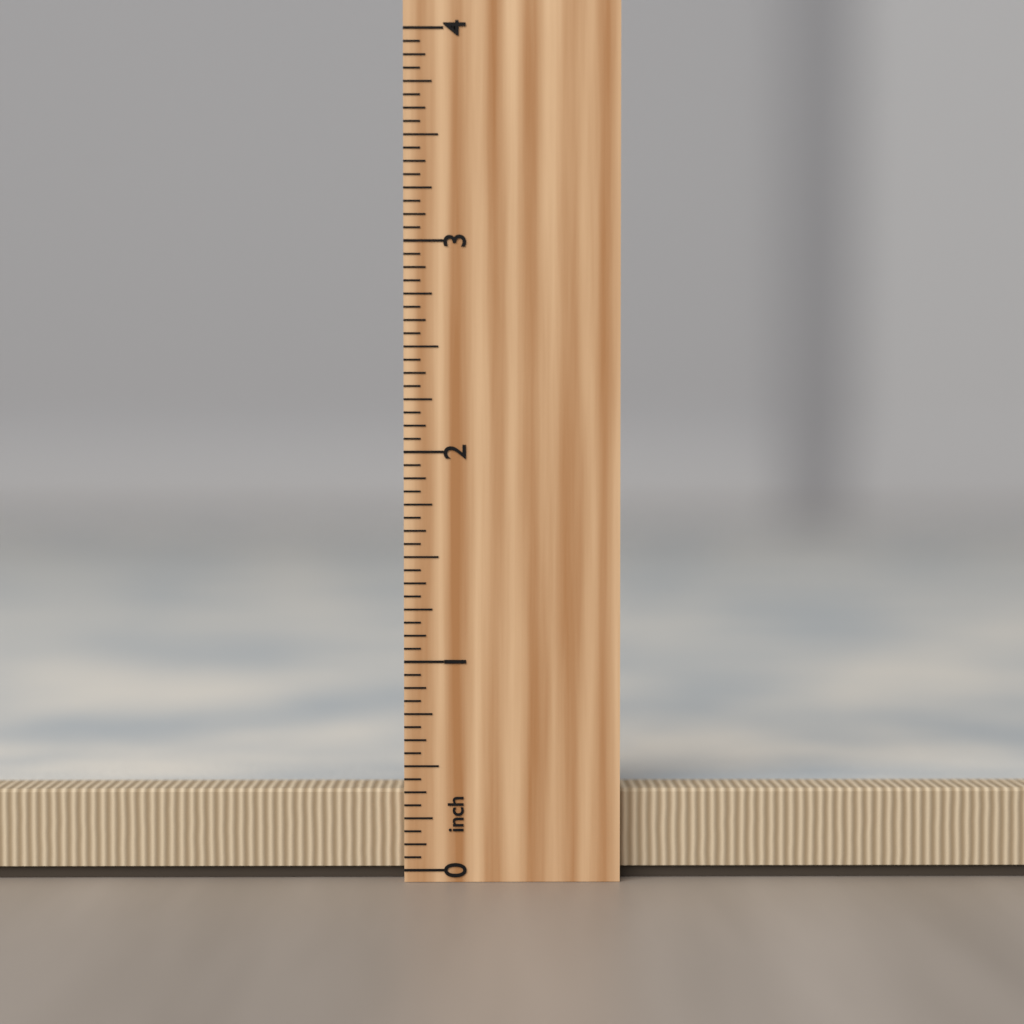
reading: 0.3750 inch
